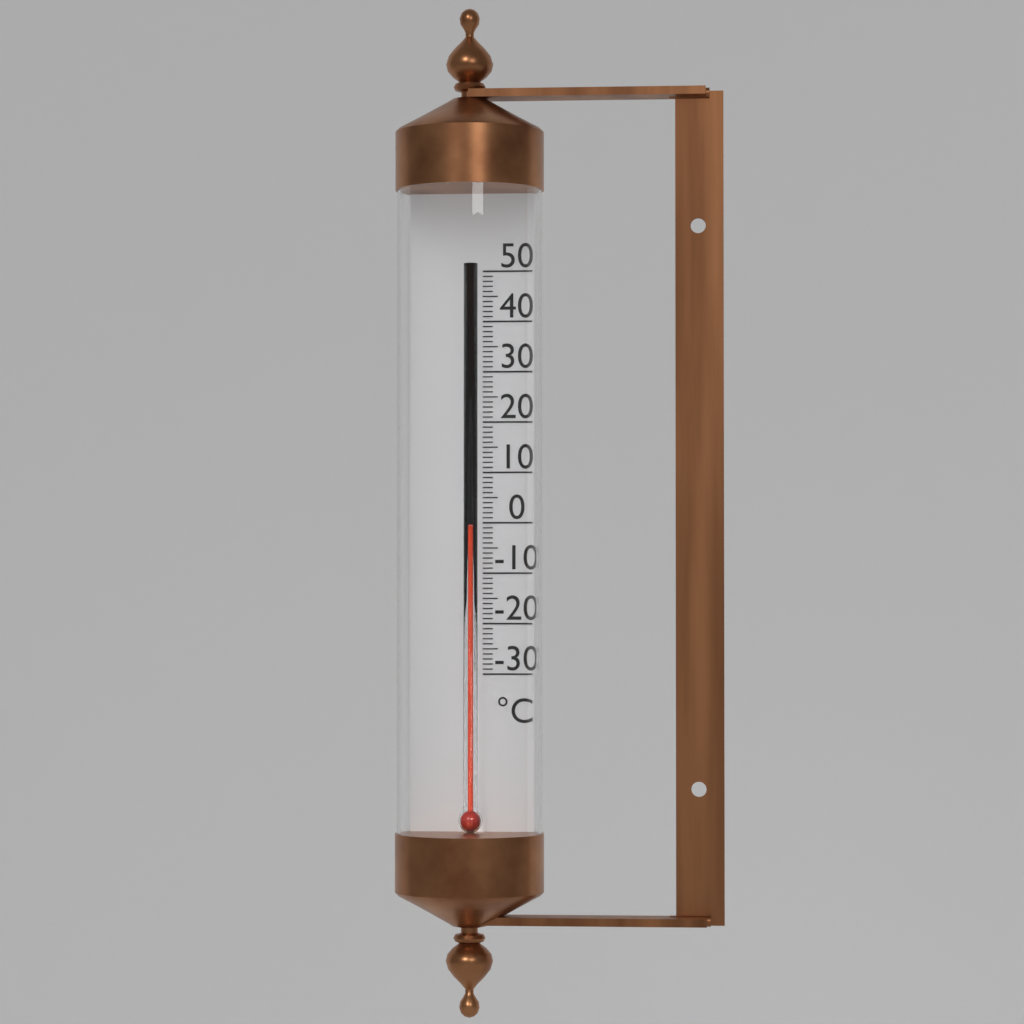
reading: -1 °C
